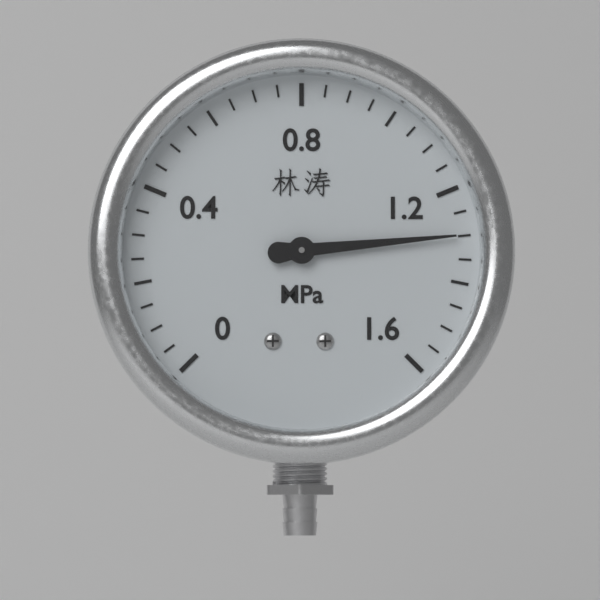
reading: 1.30 MPa
